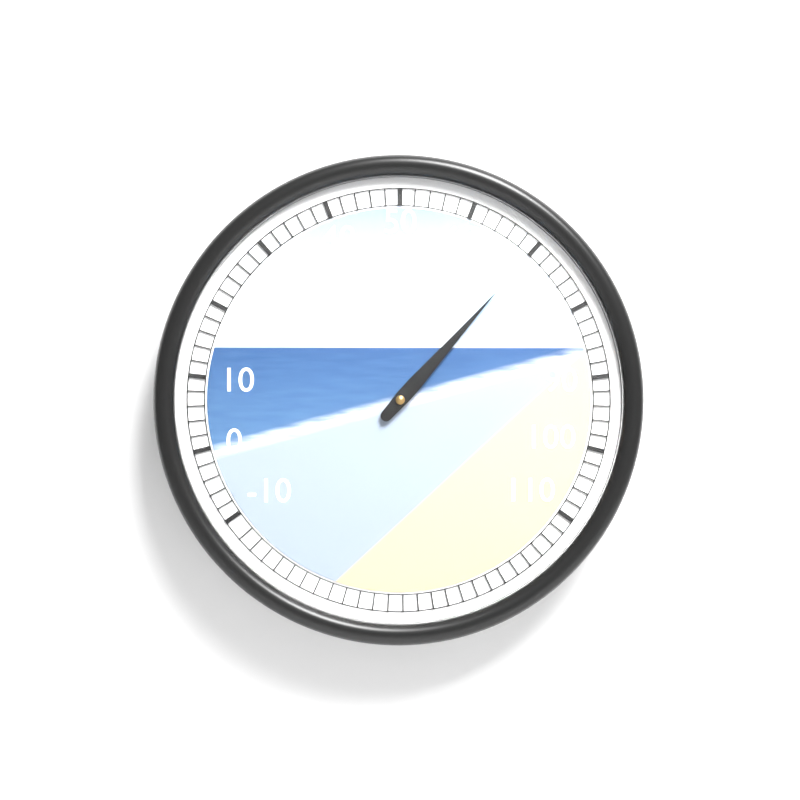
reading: 70 (no unit)
